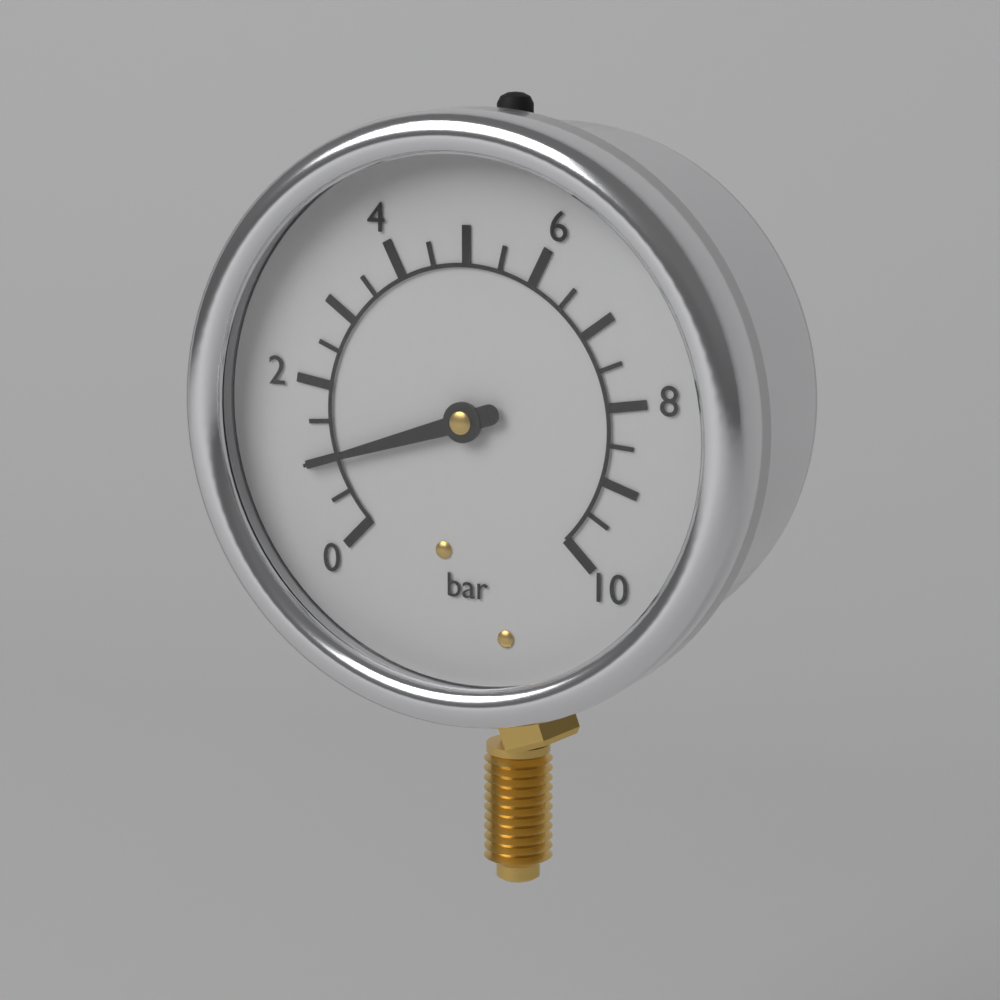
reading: 1.0 bar
